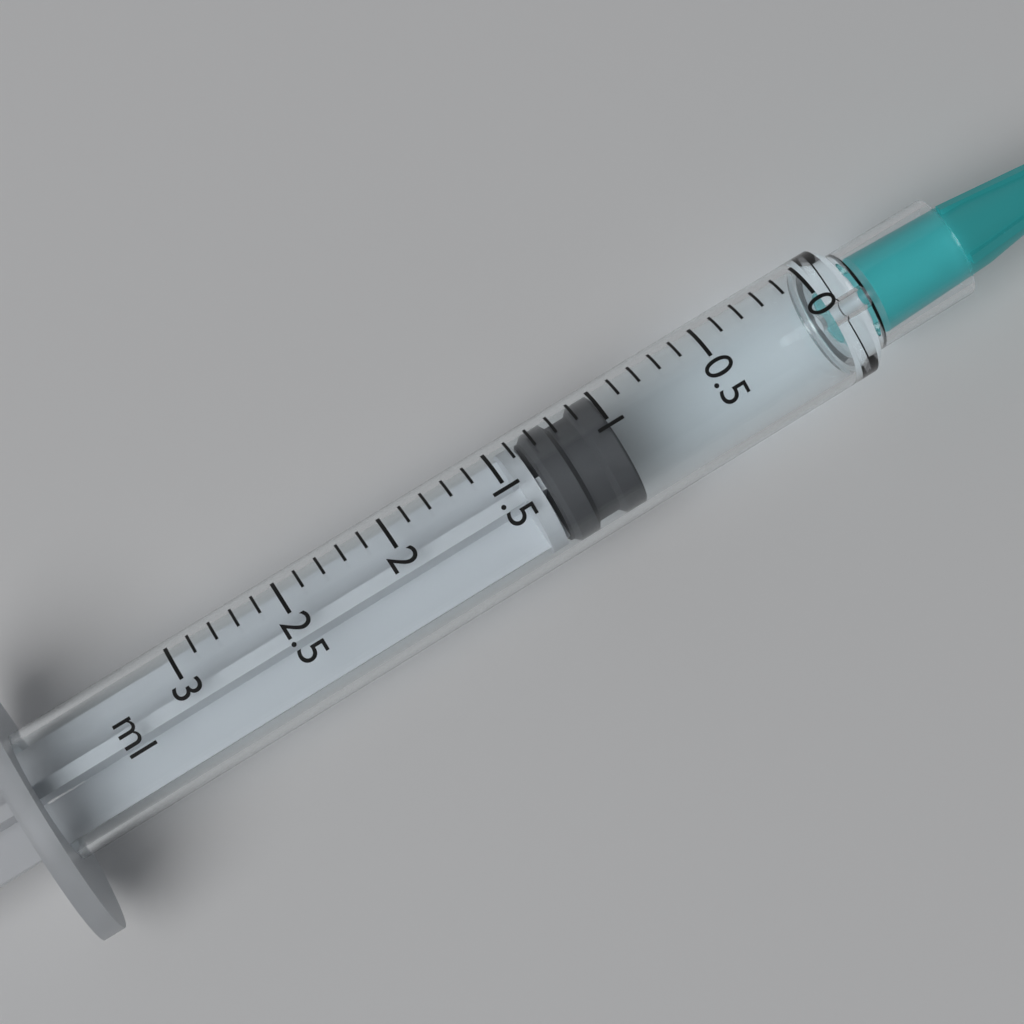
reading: 1.0 ml
